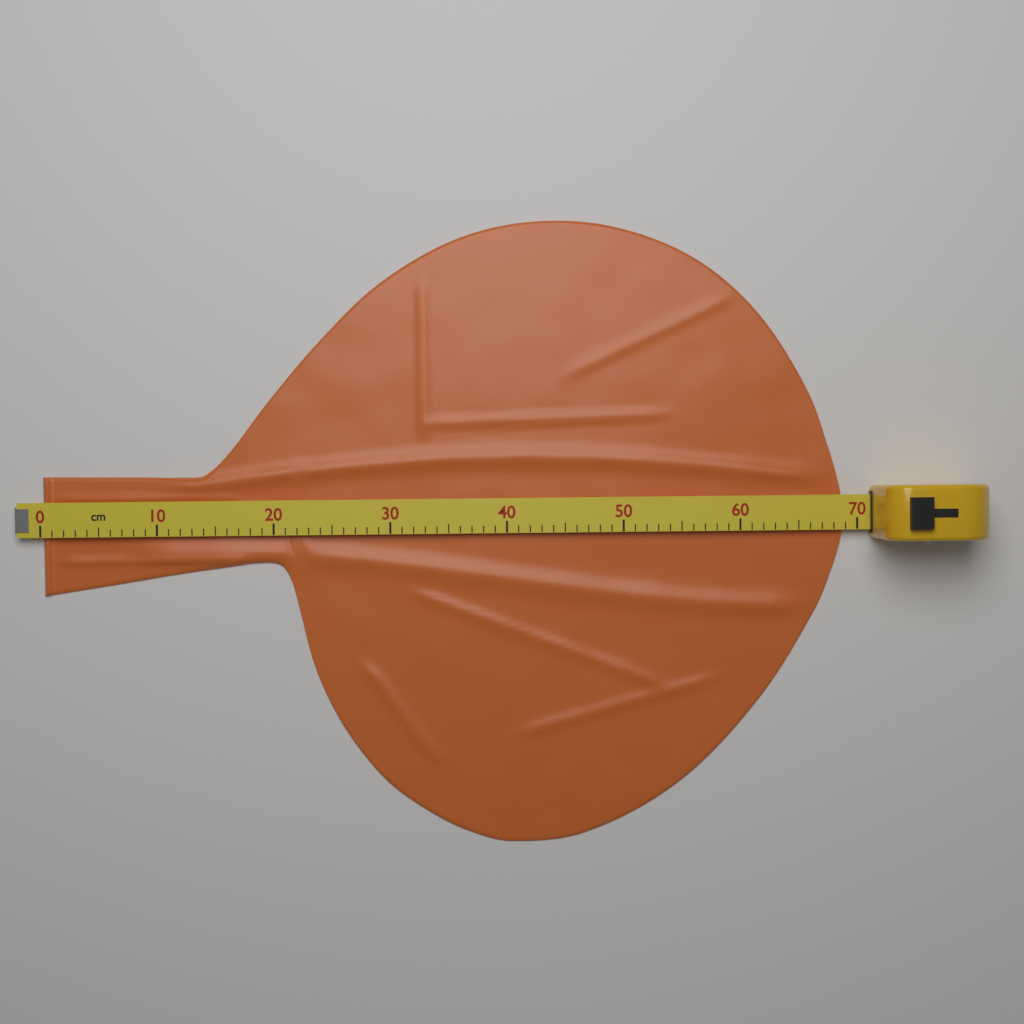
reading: 69 cm
